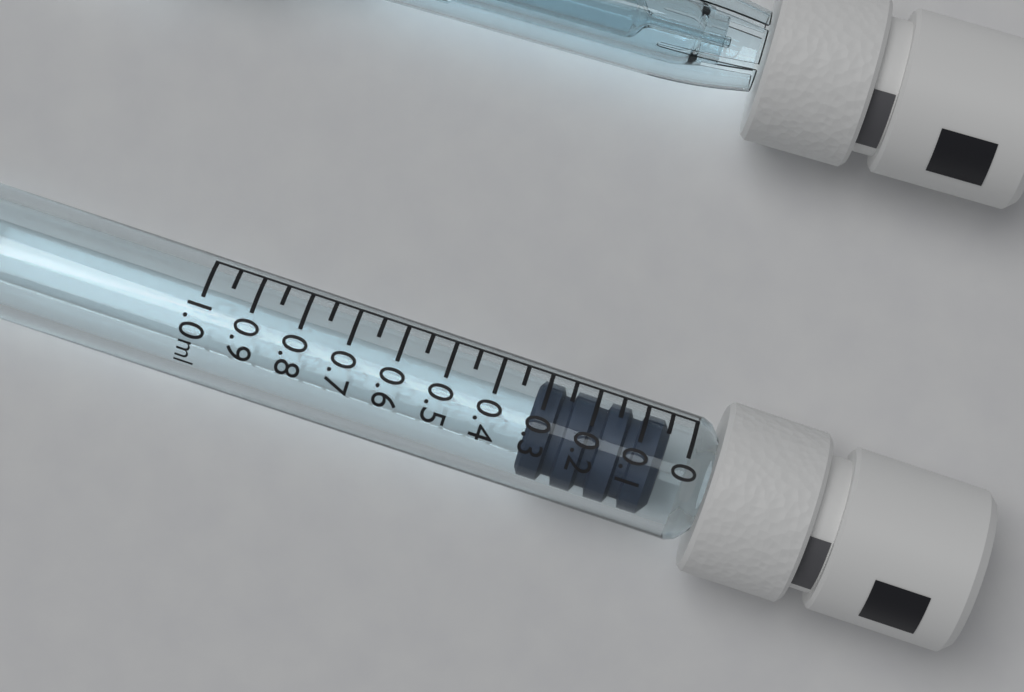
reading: 0.05 ml
